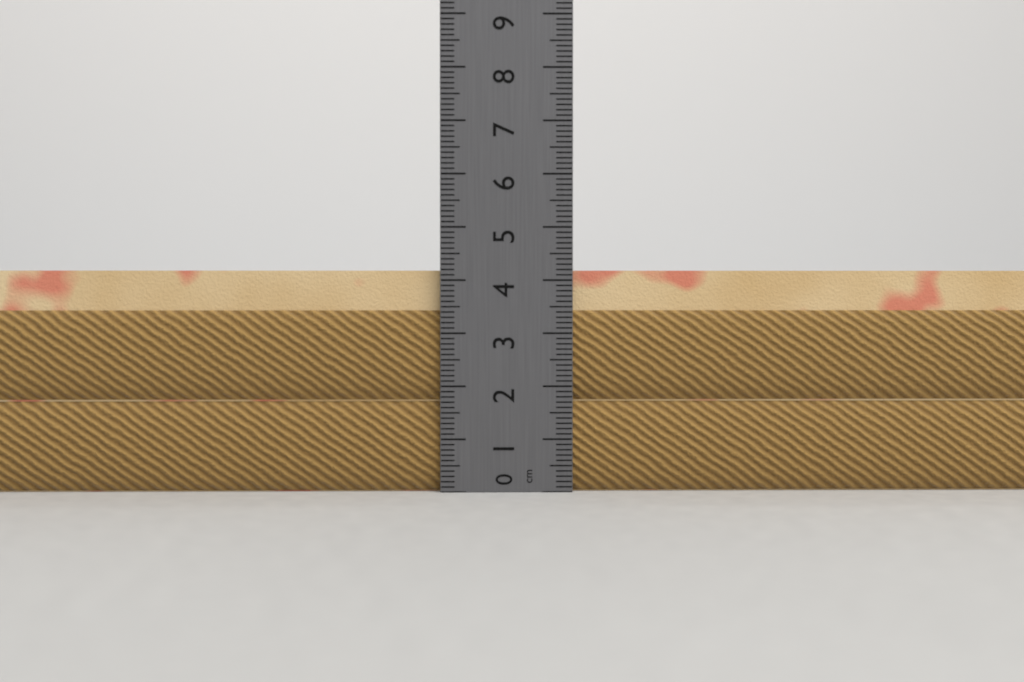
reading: 4.2 cm
